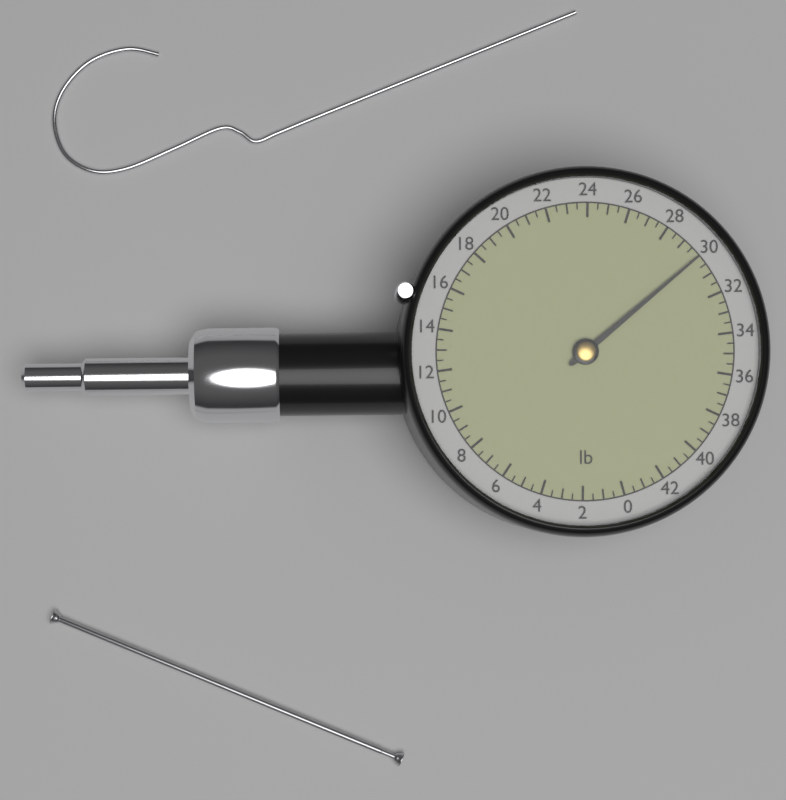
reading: 30.0 lb
